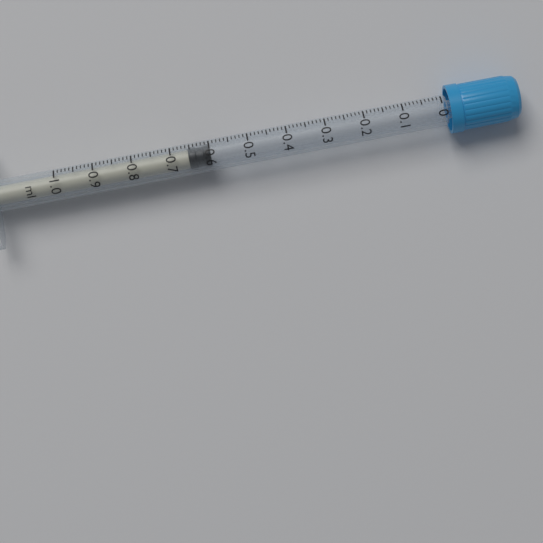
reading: 0.60 ml
